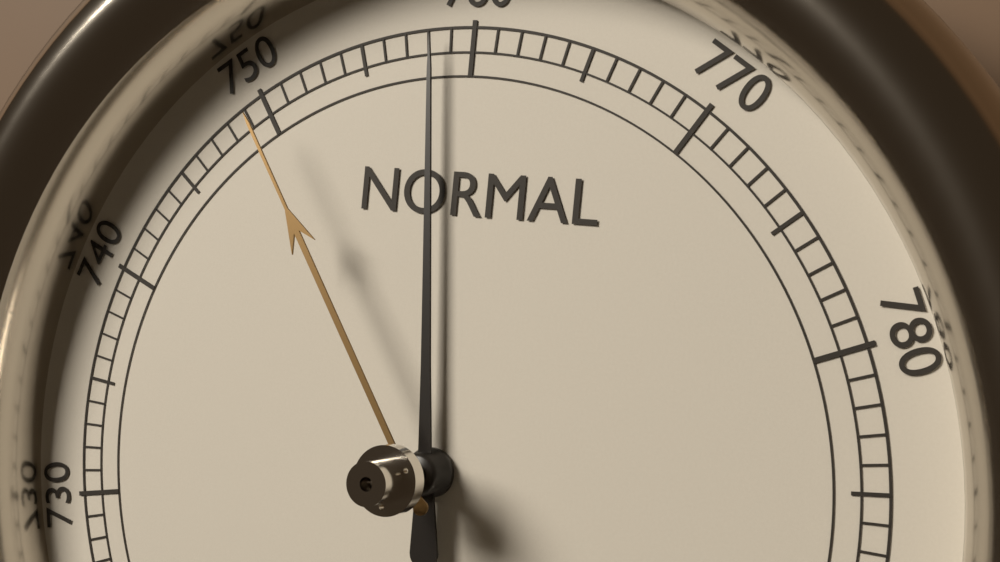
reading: 758.4 mmHg
